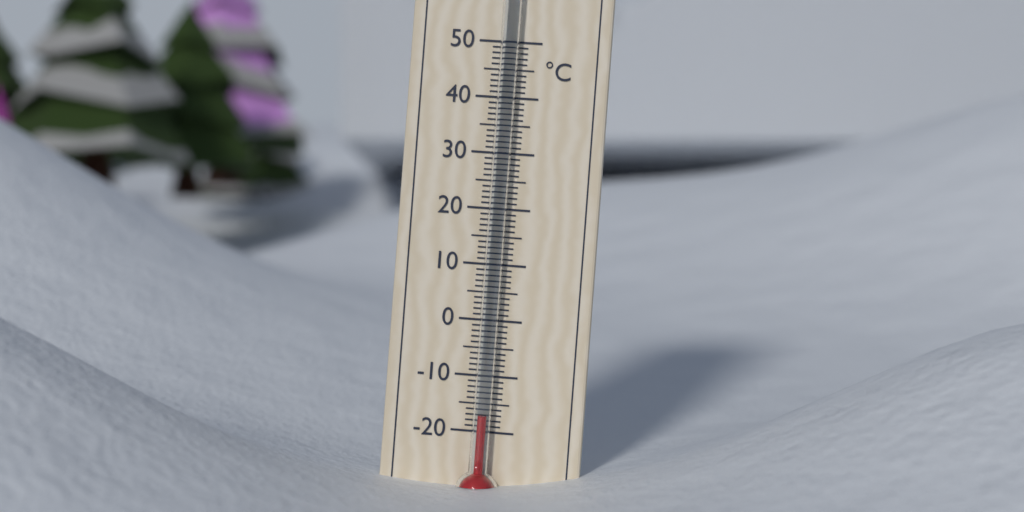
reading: -17 °C
